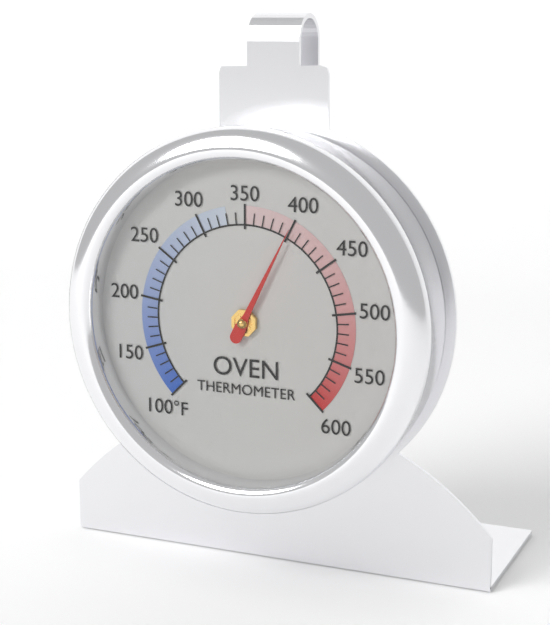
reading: 400 °F
